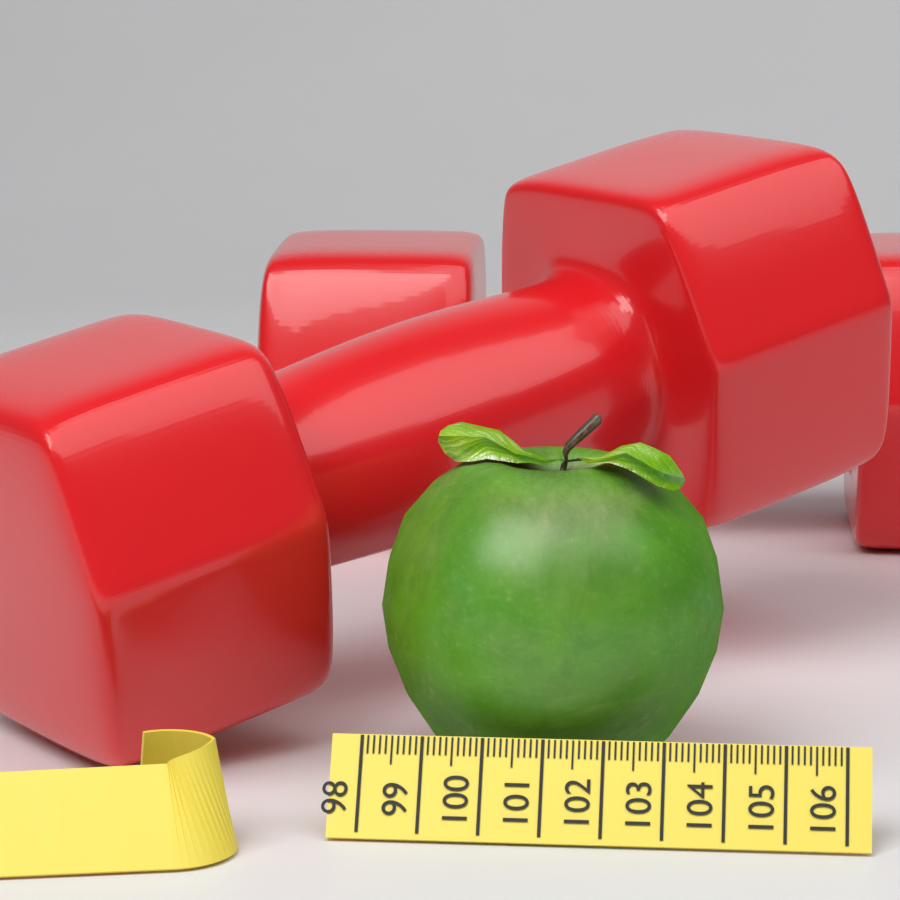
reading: 103.9 (no unit)
